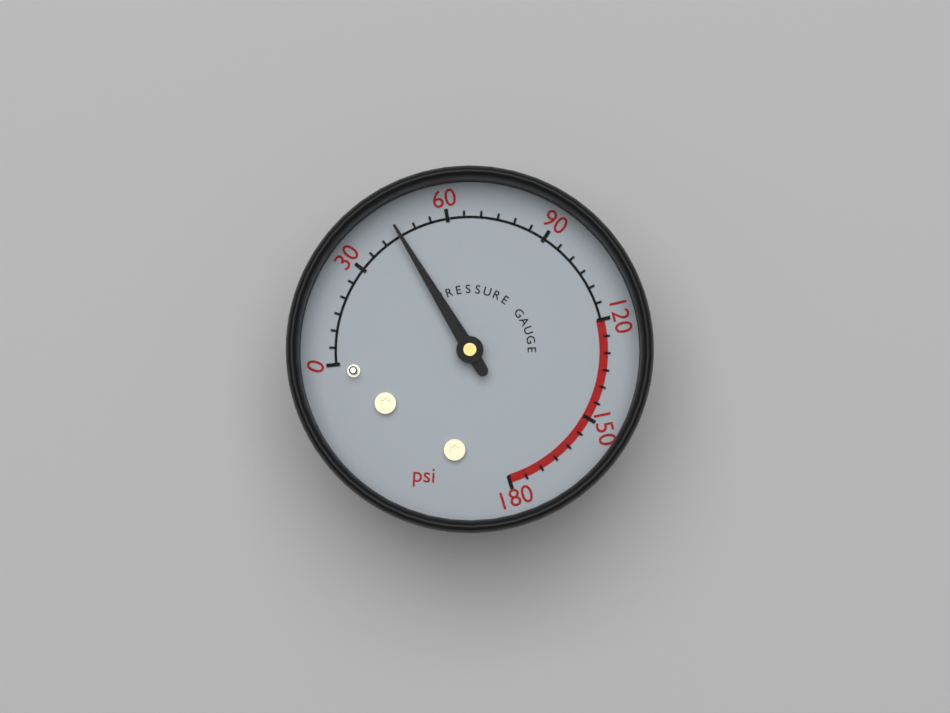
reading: 45 psi
